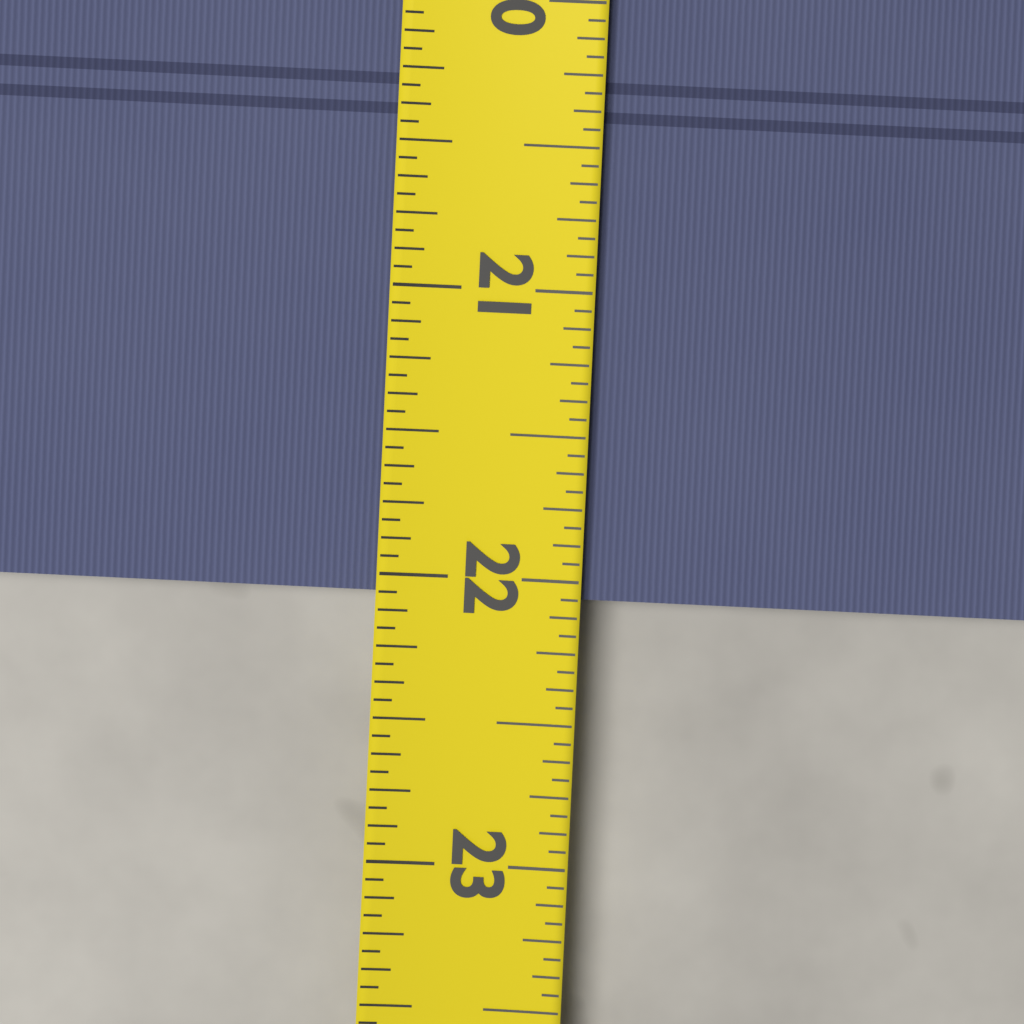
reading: 22.0625 (no unit)
